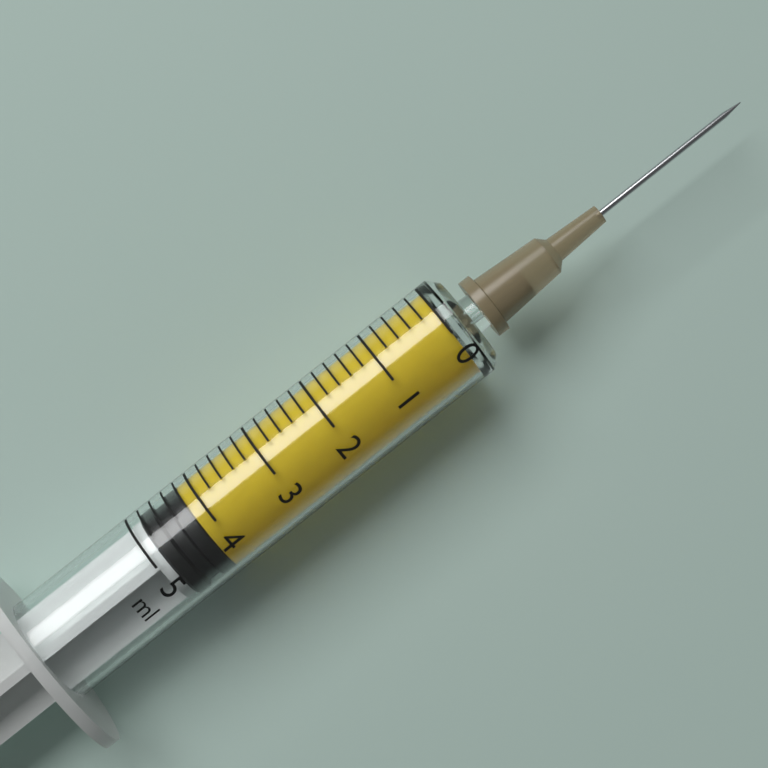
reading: 4.2 ml
